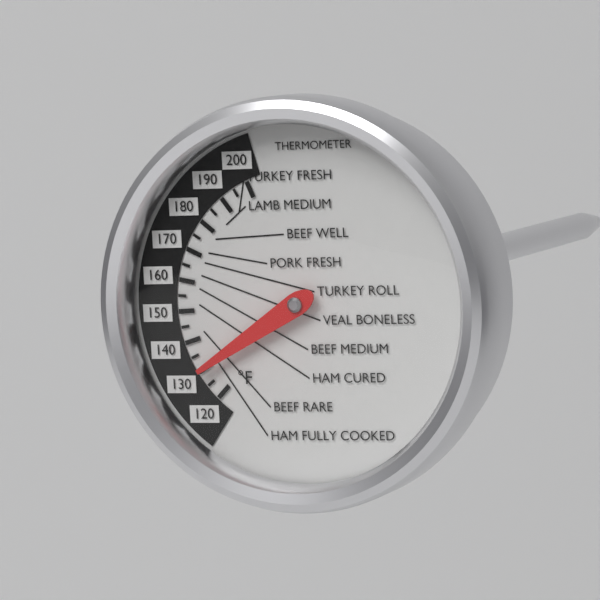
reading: 130 °F
